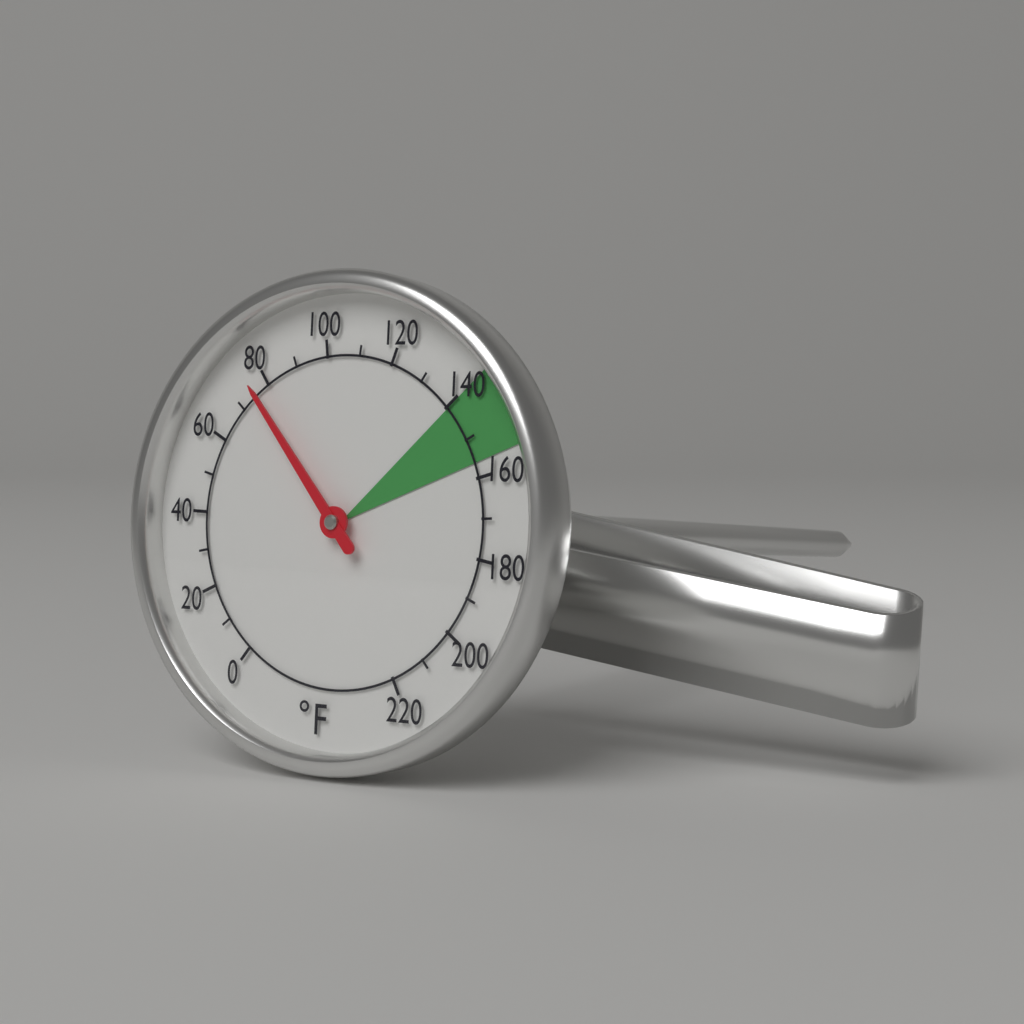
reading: 76 °F
